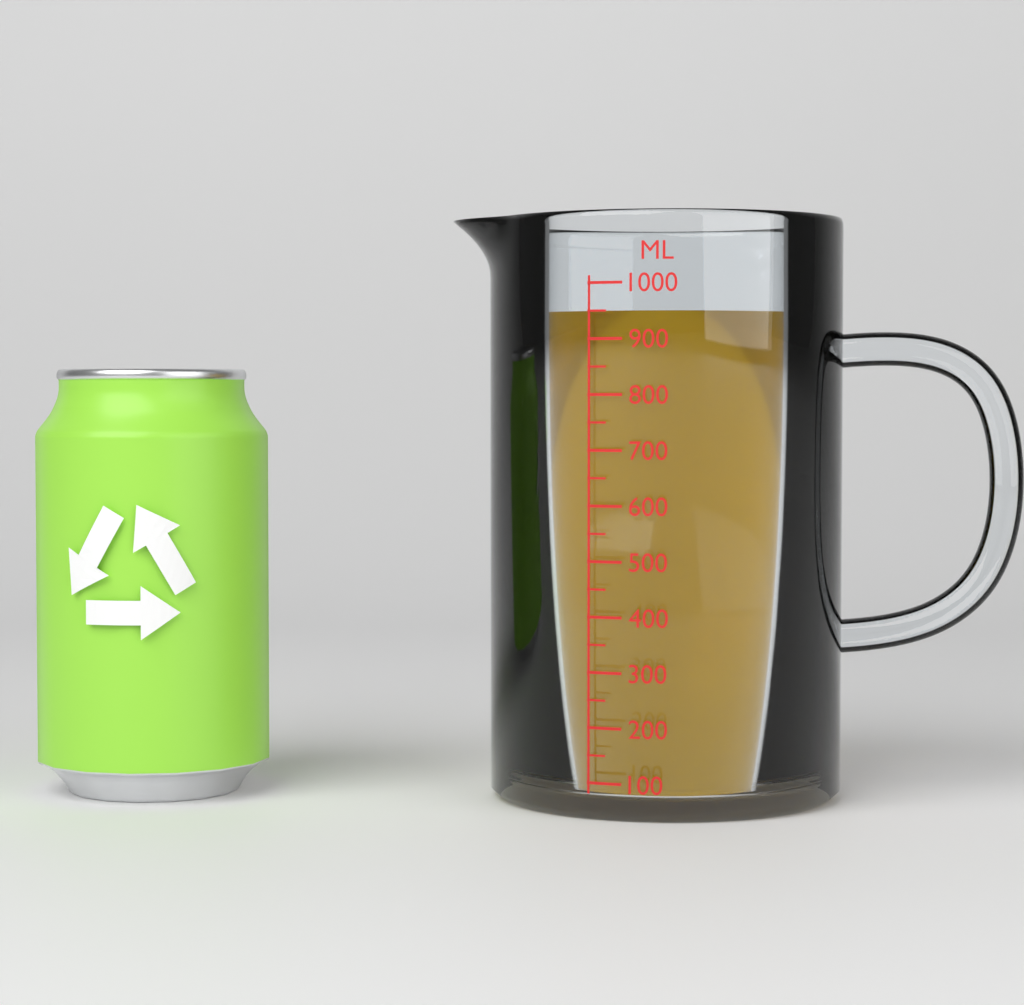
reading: 950 ml
